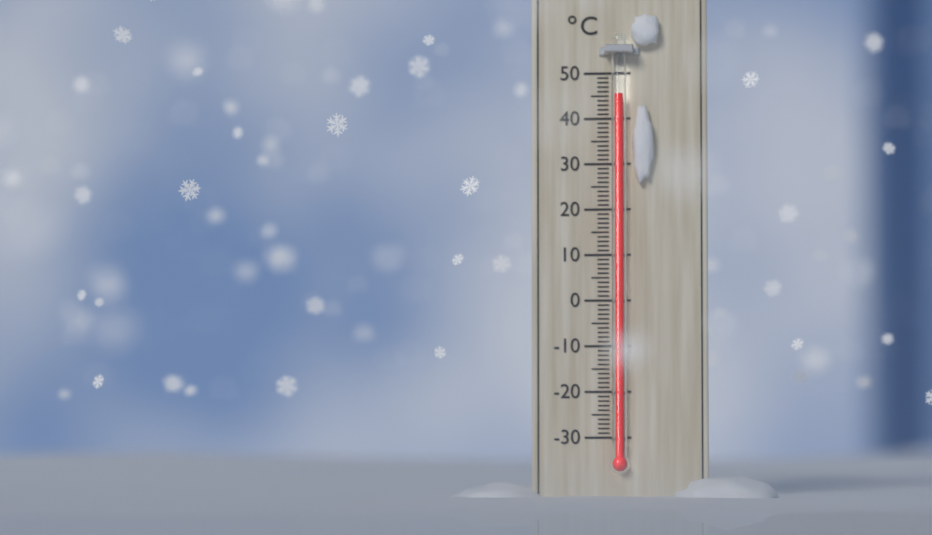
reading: 45 °C
